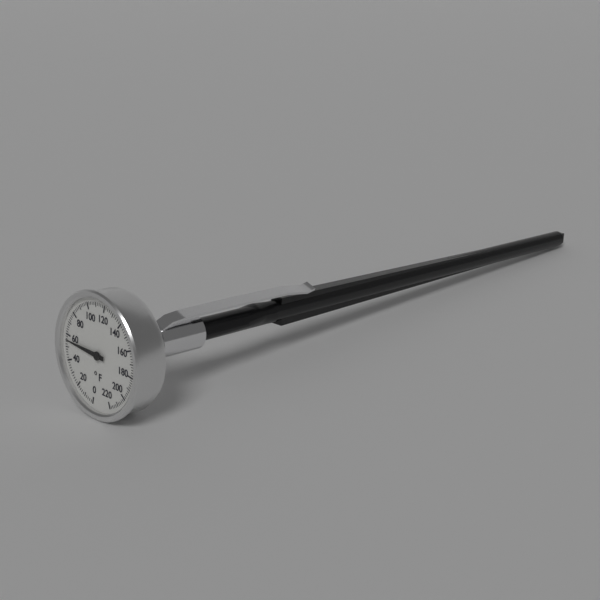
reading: 56 °F
